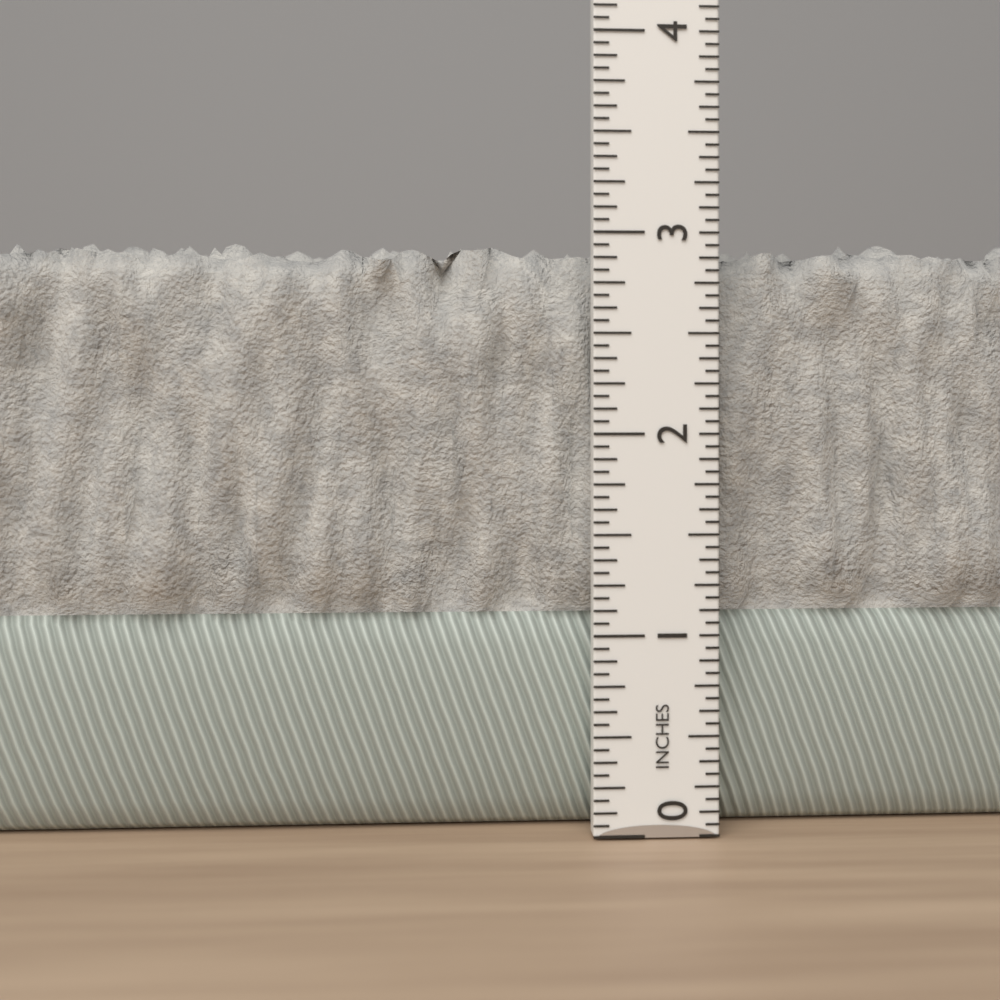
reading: 3.0000 in
